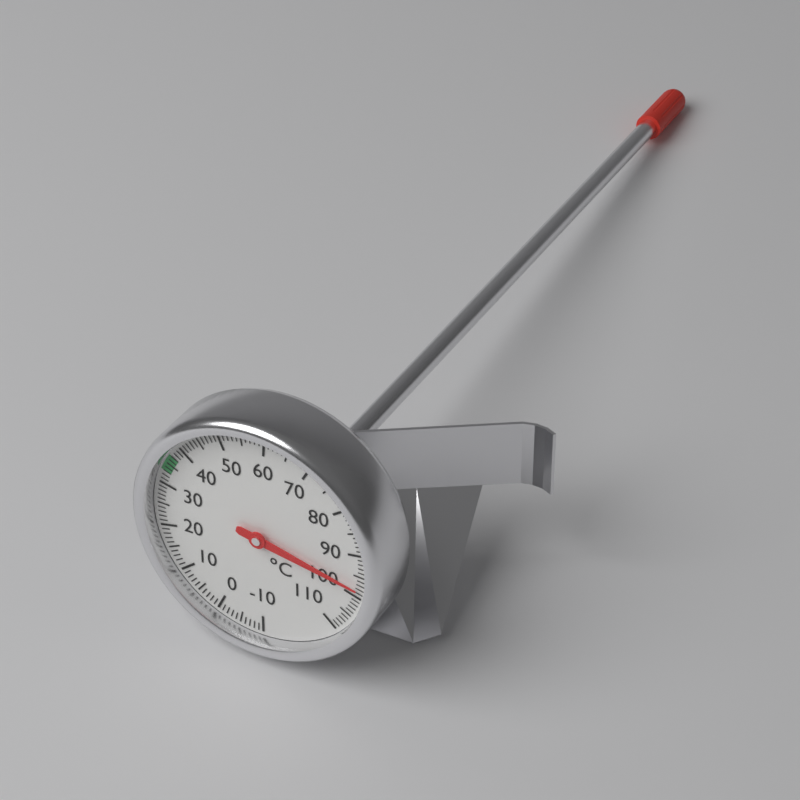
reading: 98 °C
